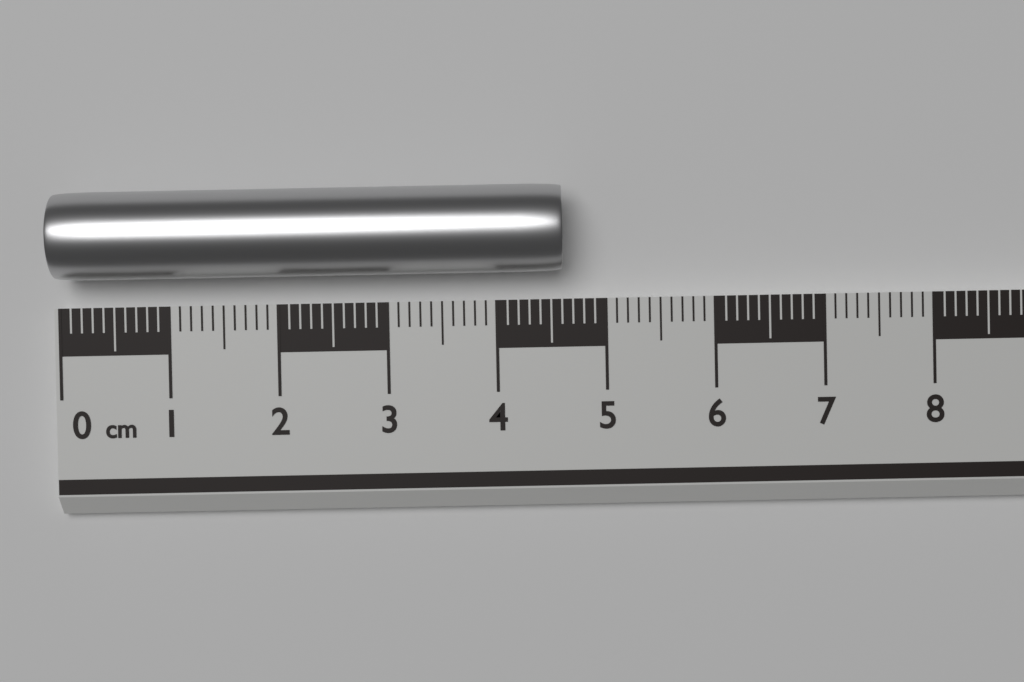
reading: 4.6 cm
